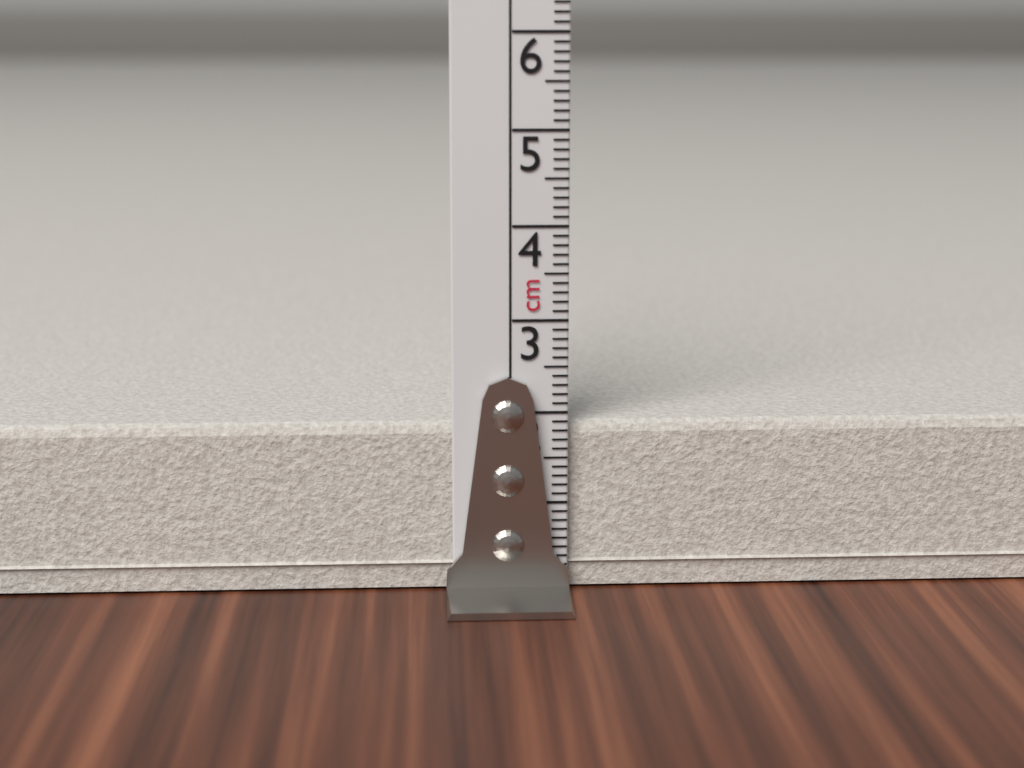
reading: 1.9 cm
